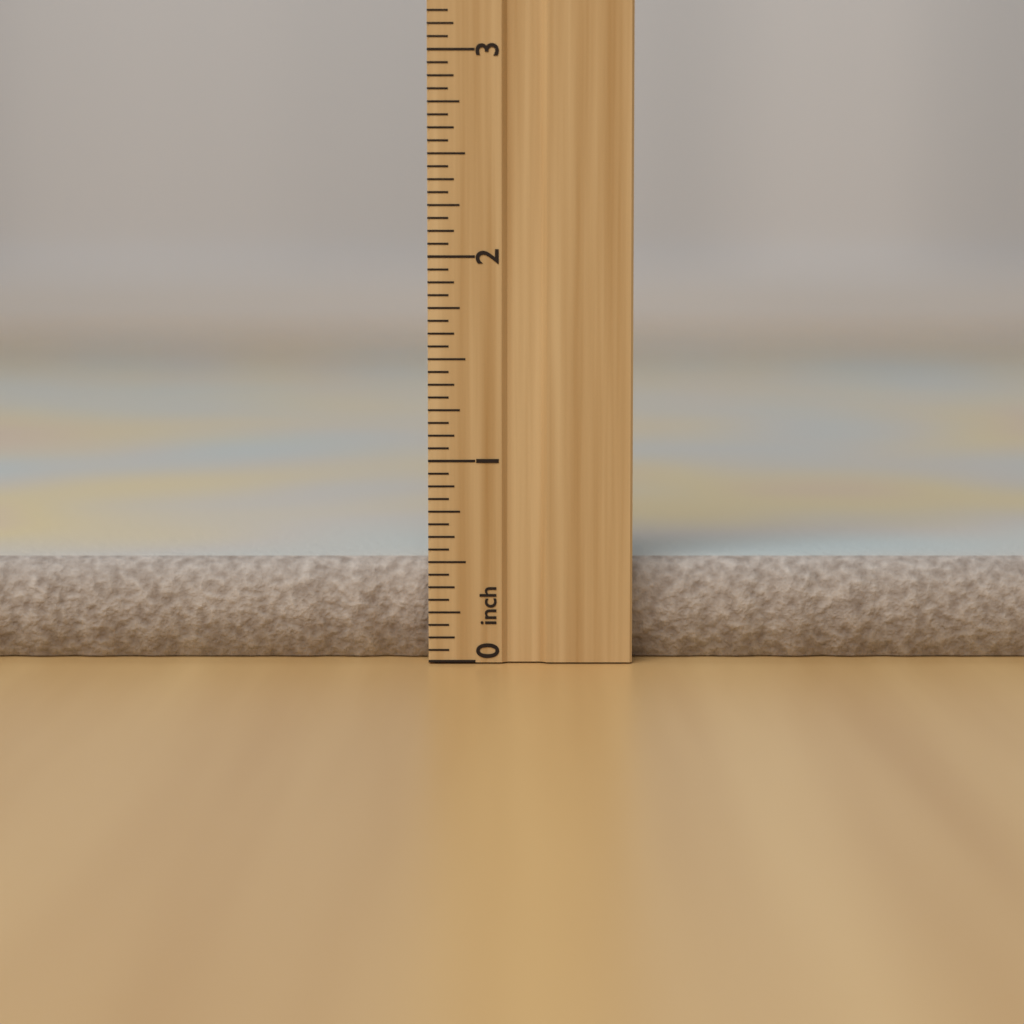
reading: 0.5000 inch
